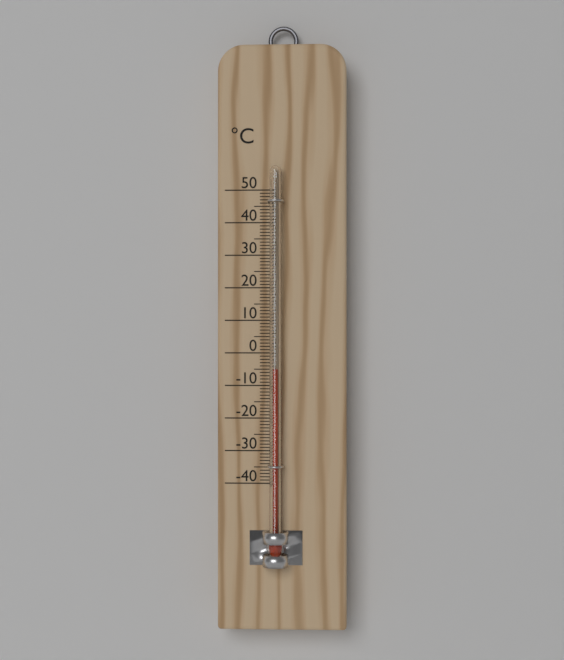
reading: -5 °C
